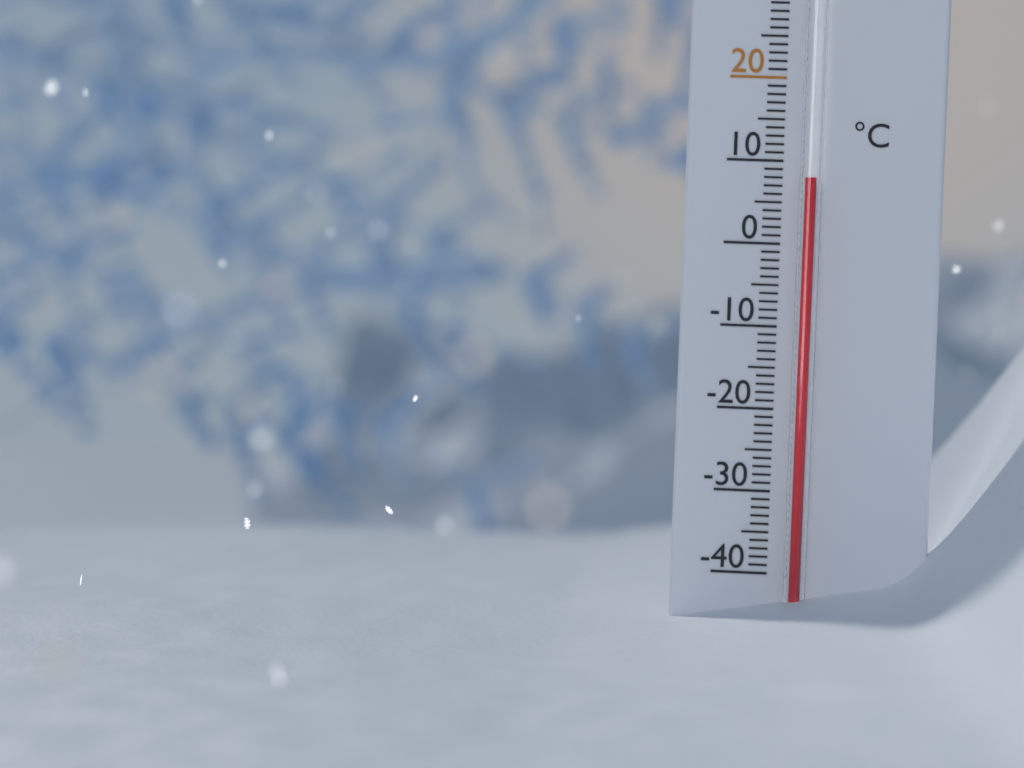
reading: 8 °C
